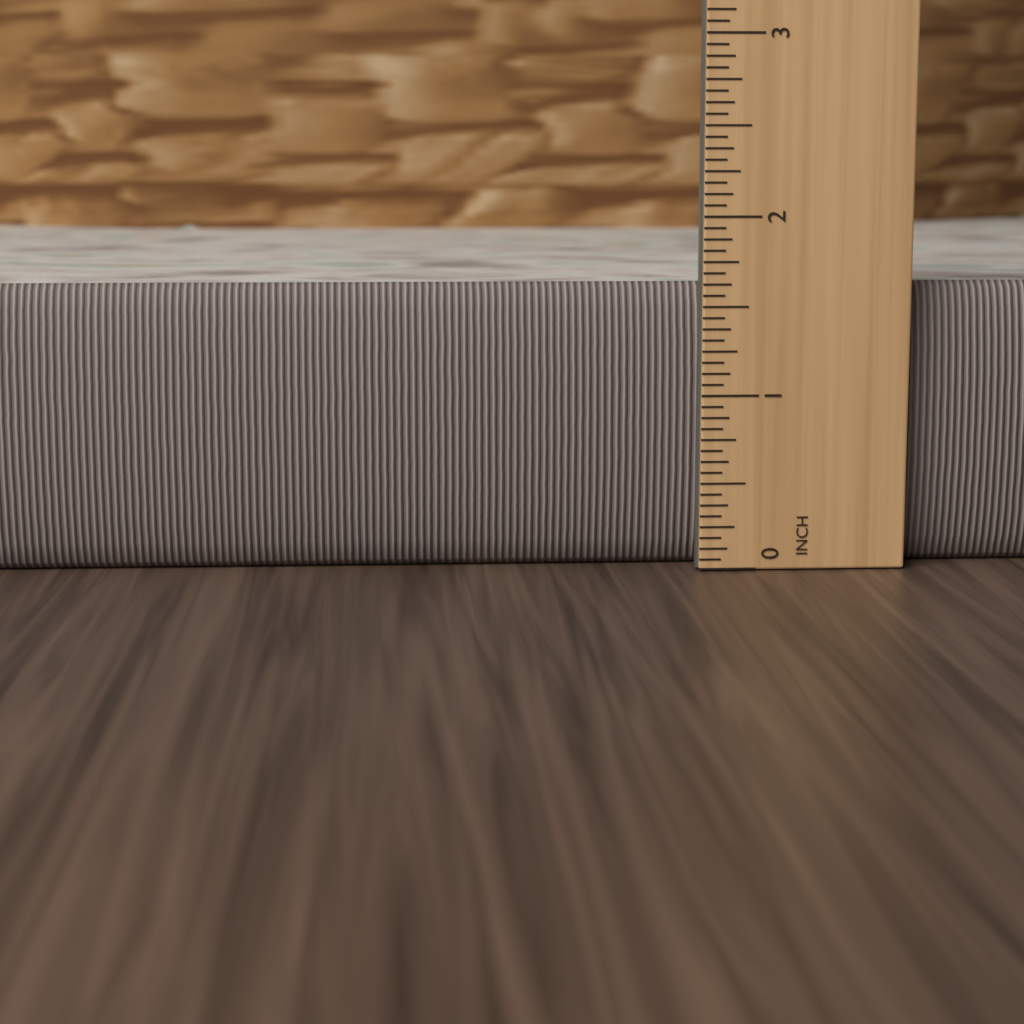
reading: 1.7500 inch
